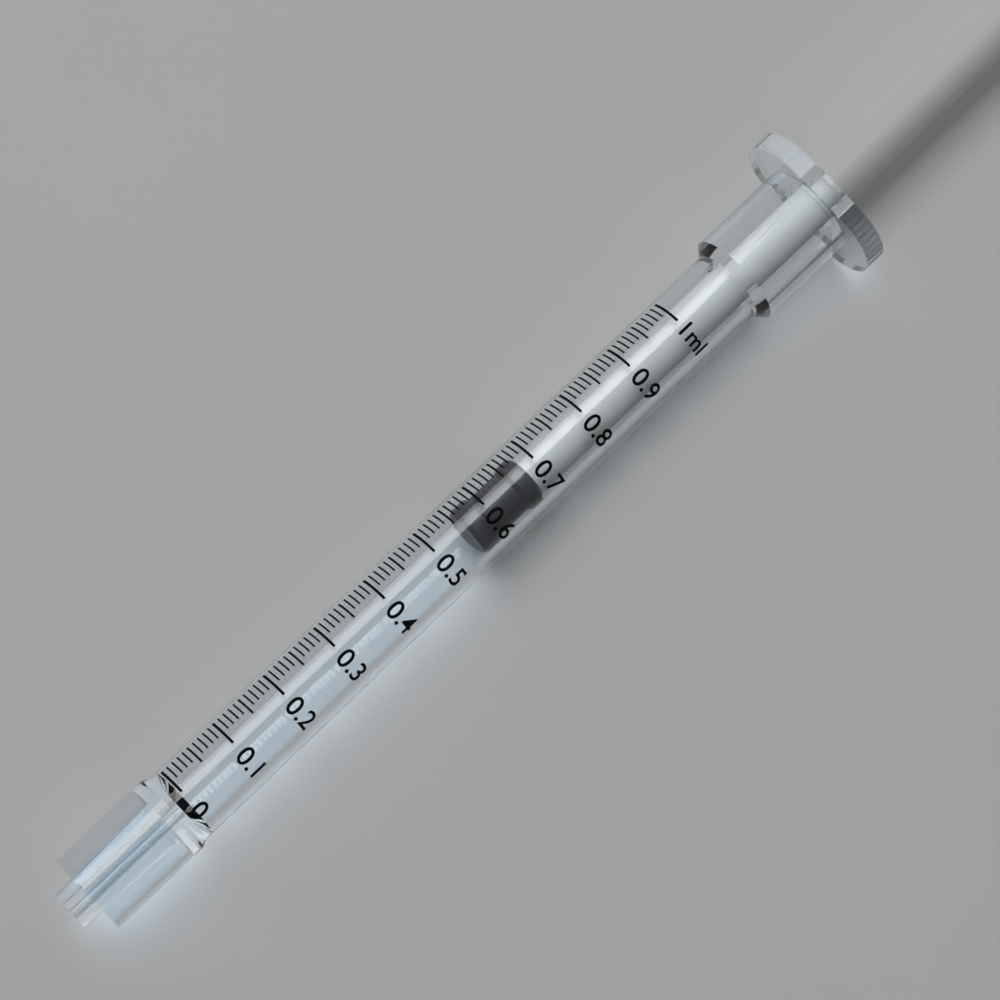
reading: 0.56 ml
